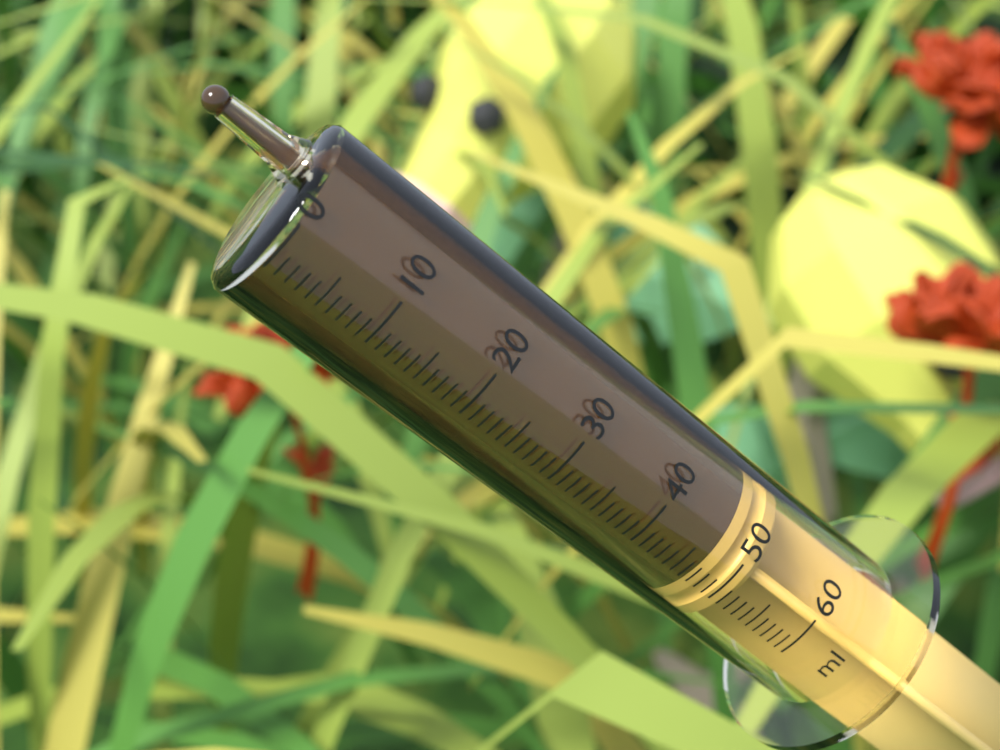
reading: 47 ml
